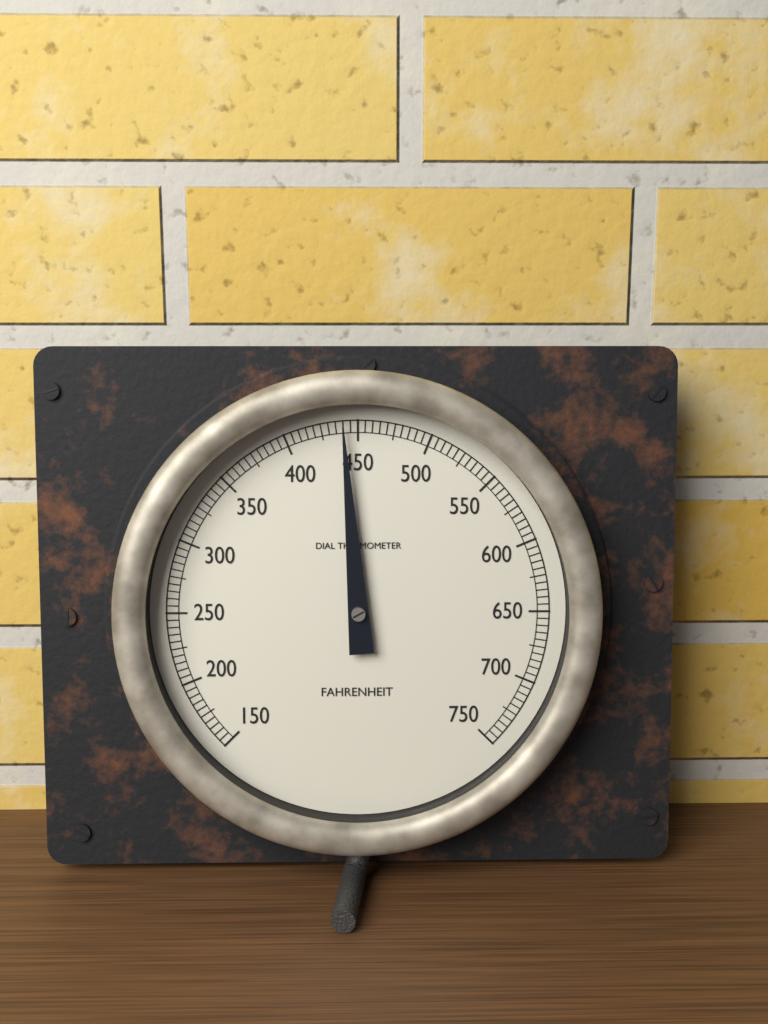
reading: 440 °F
